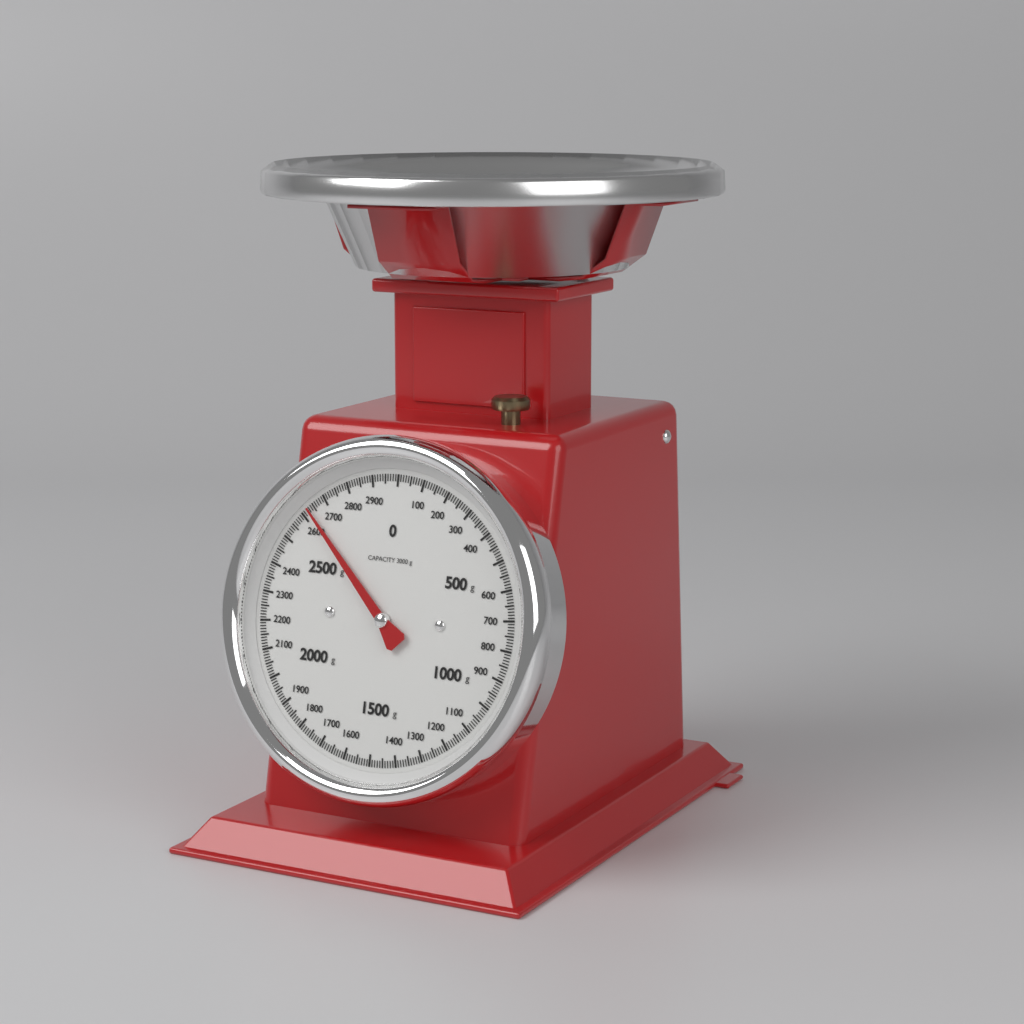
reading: 2630 g
